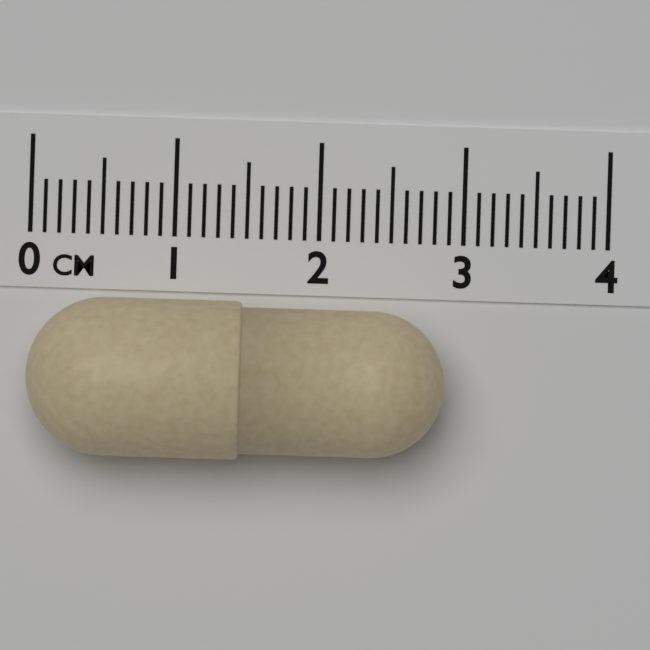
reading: 2.9 cm
